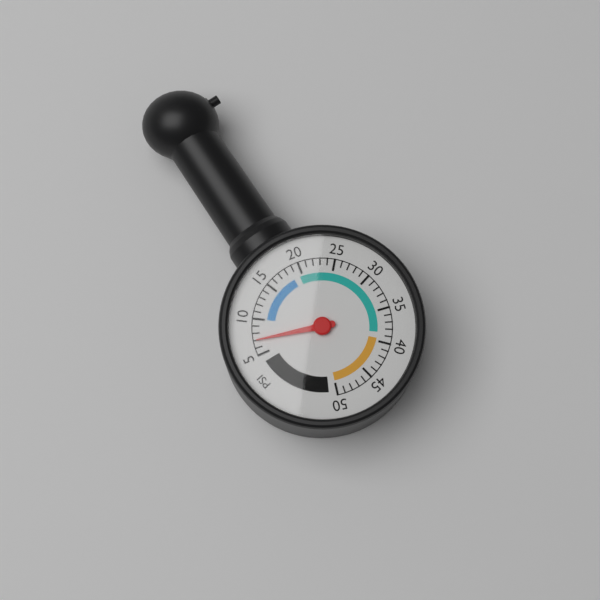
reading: 7 psi
